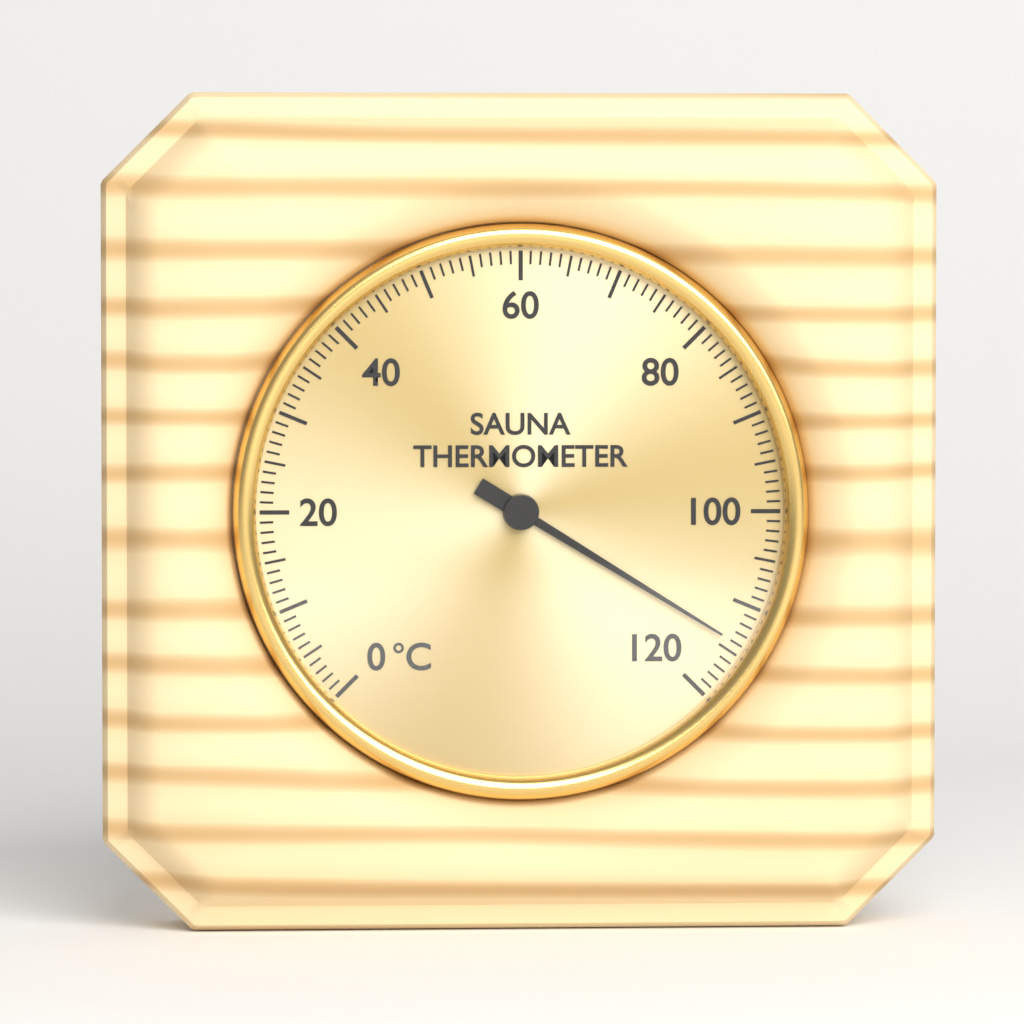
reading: 114 °C
